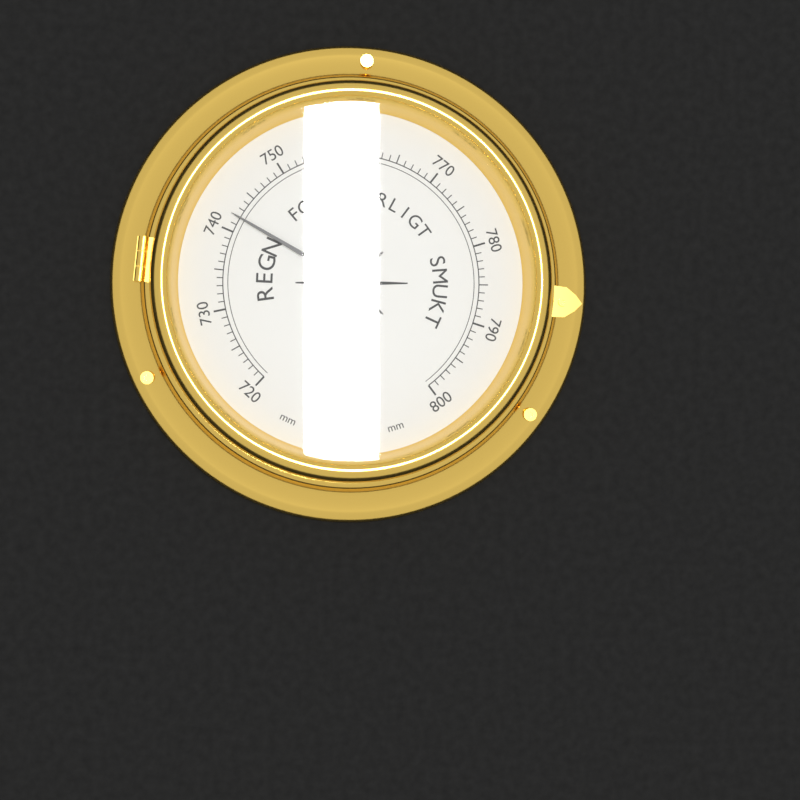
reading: 742 mm
